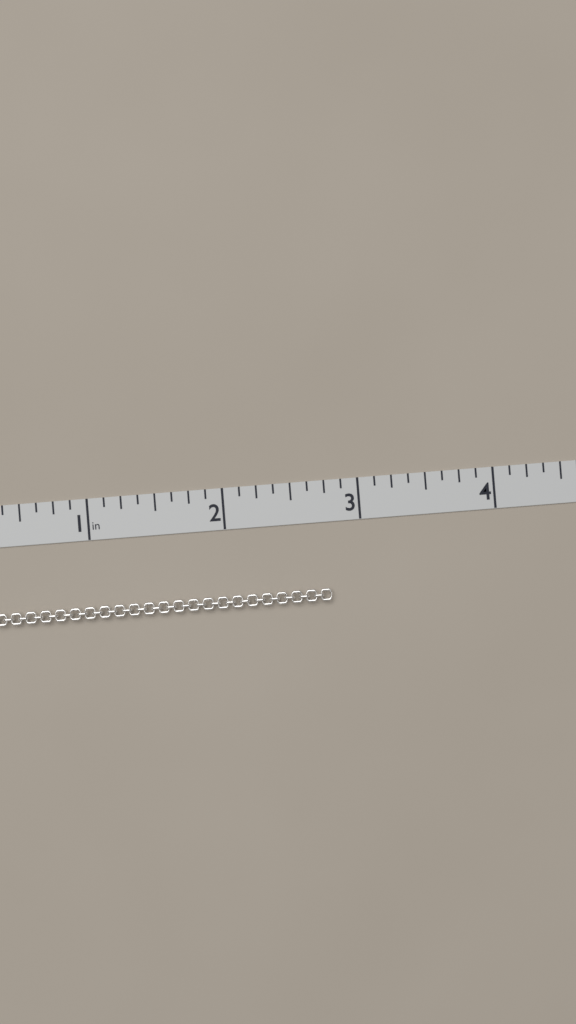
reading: 2.750 in
